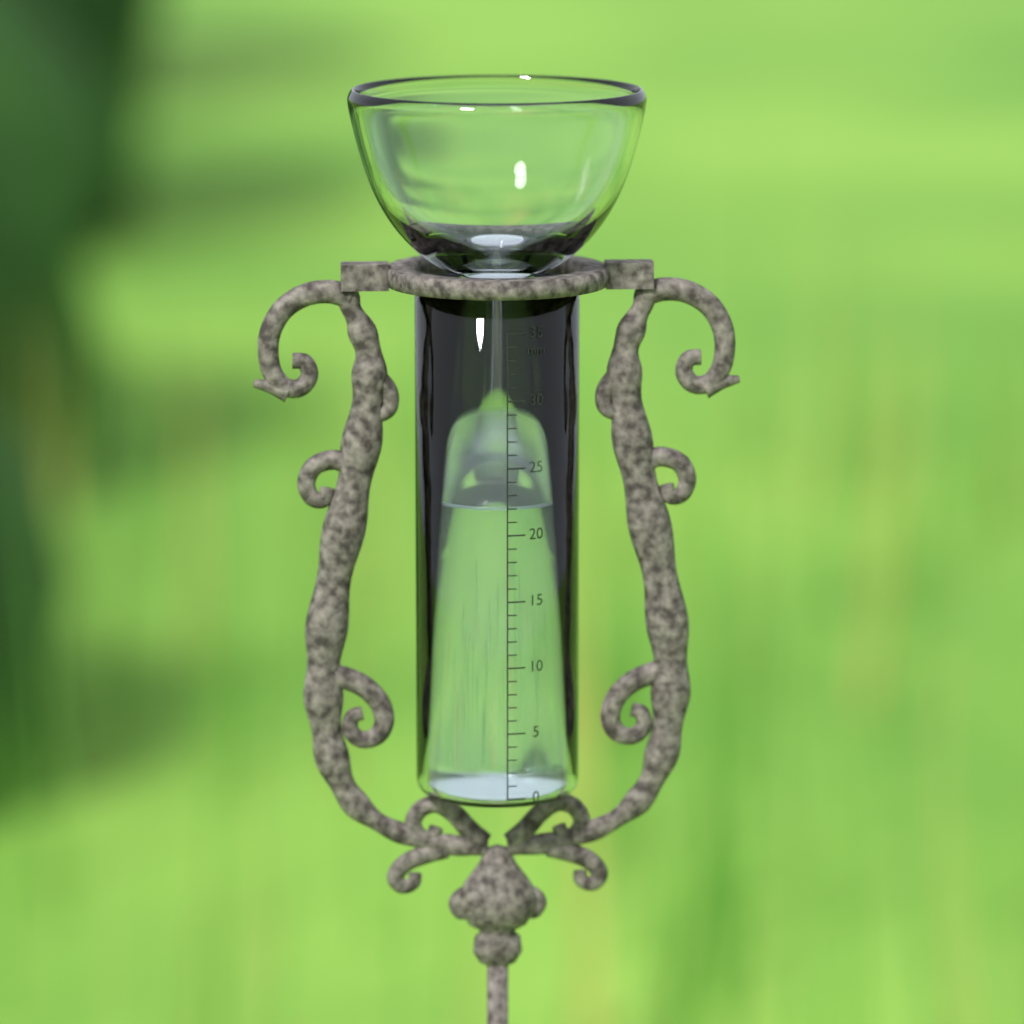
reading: 22 mm
